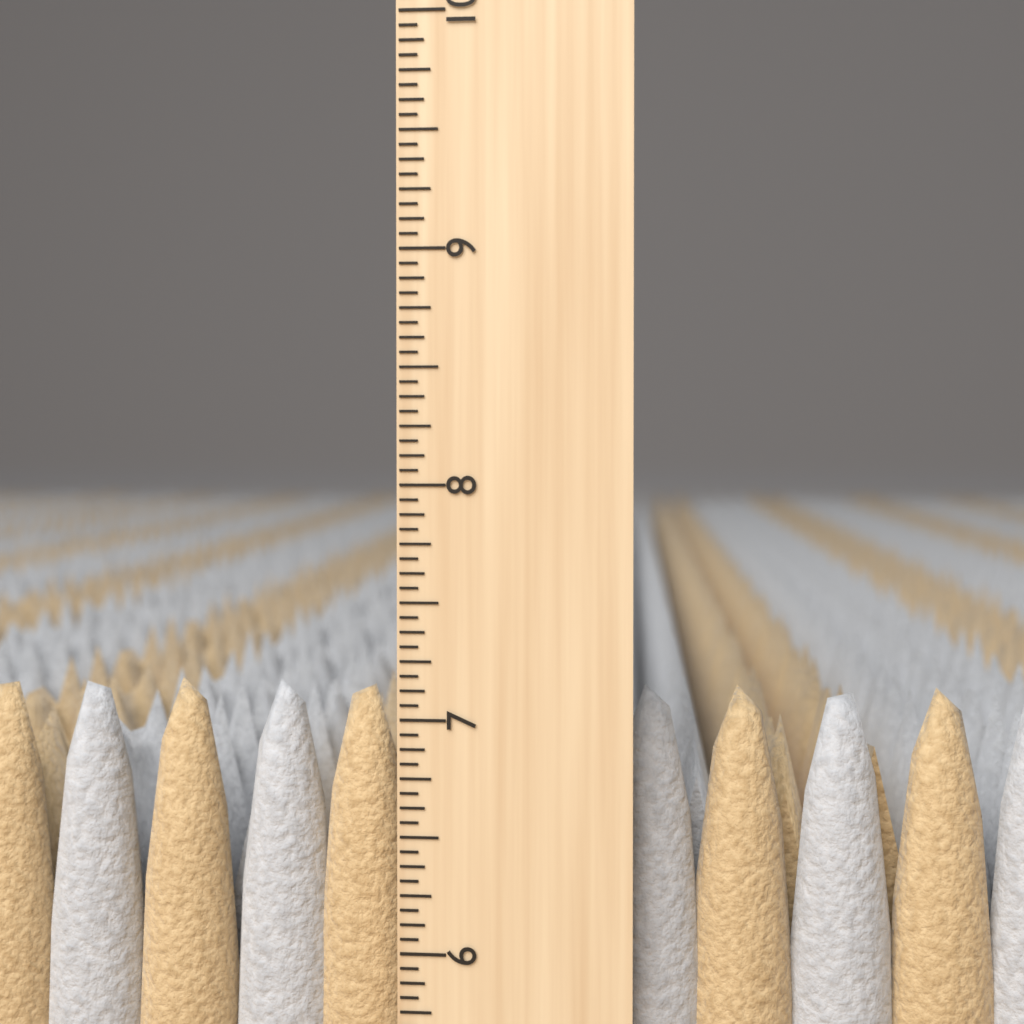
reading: 7.1250 inch
